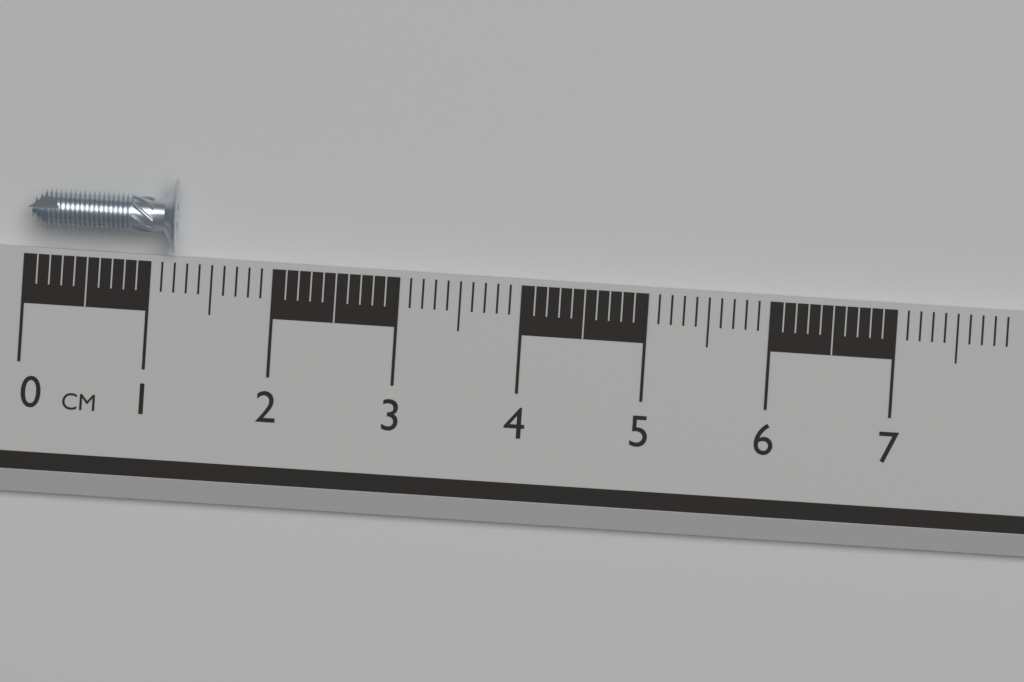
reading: 1.2 cm
